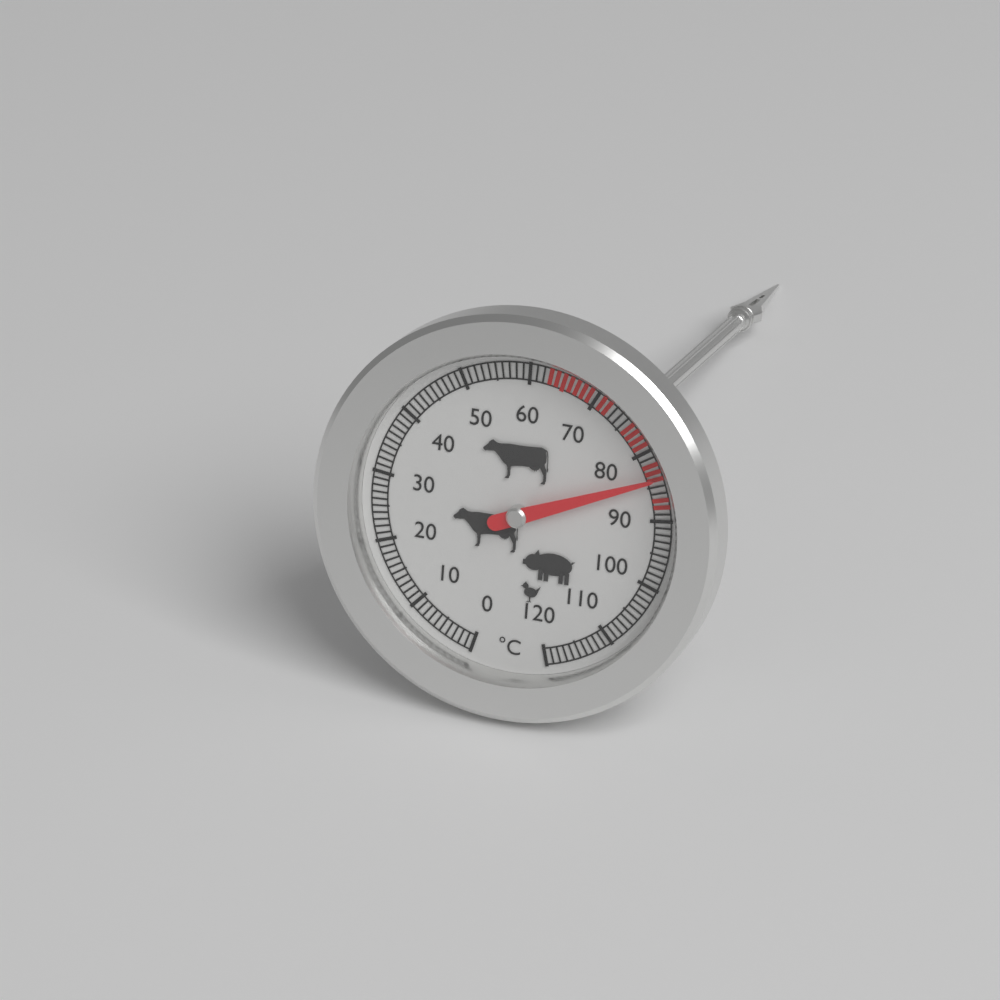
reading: 84 °C
